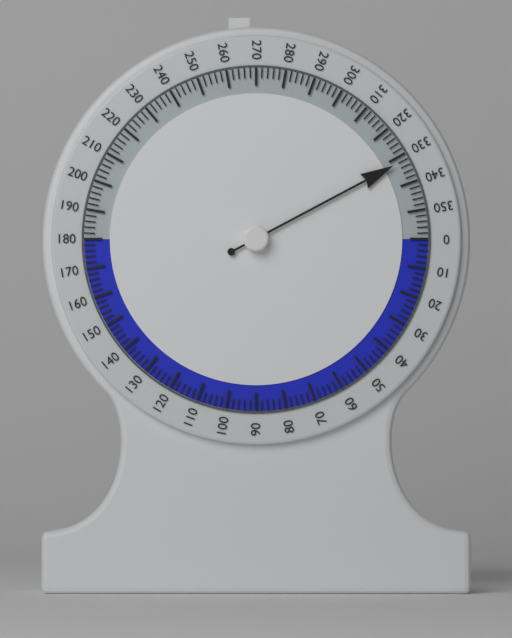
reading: 332 (no unit)
